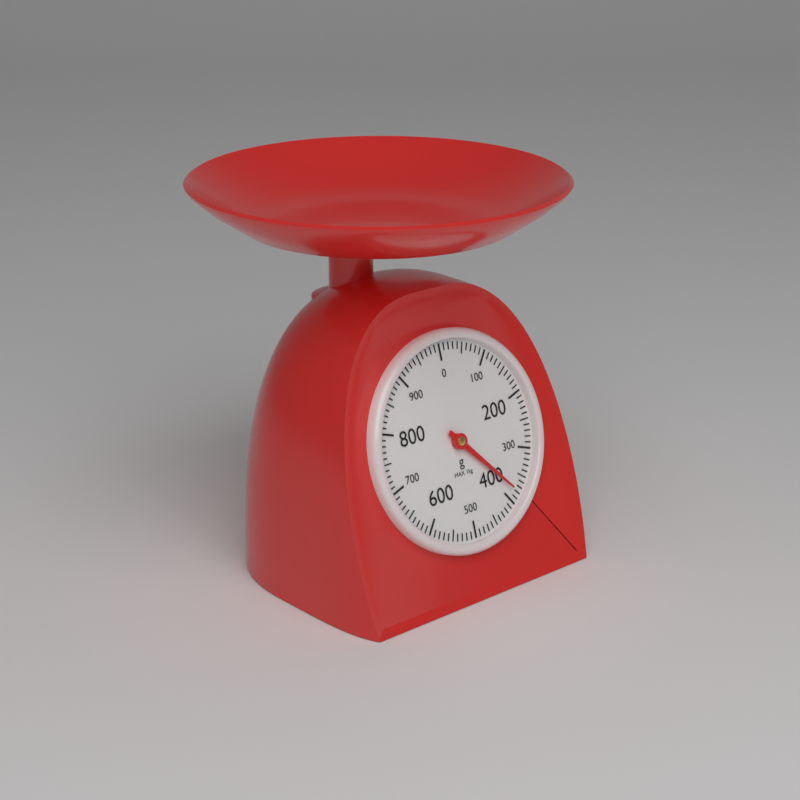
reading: 380 g
